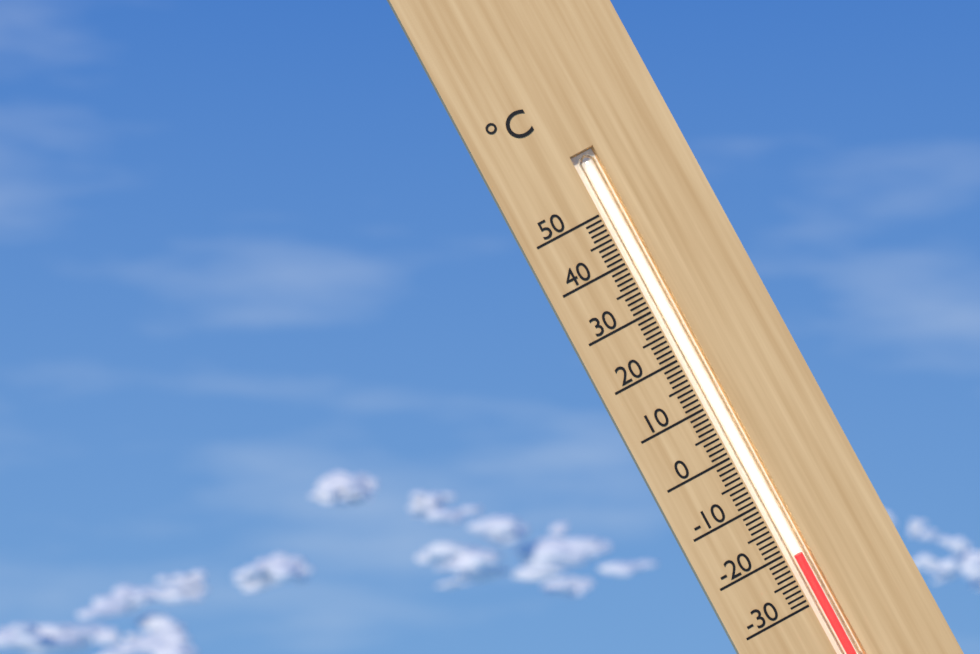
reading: -21 °C
